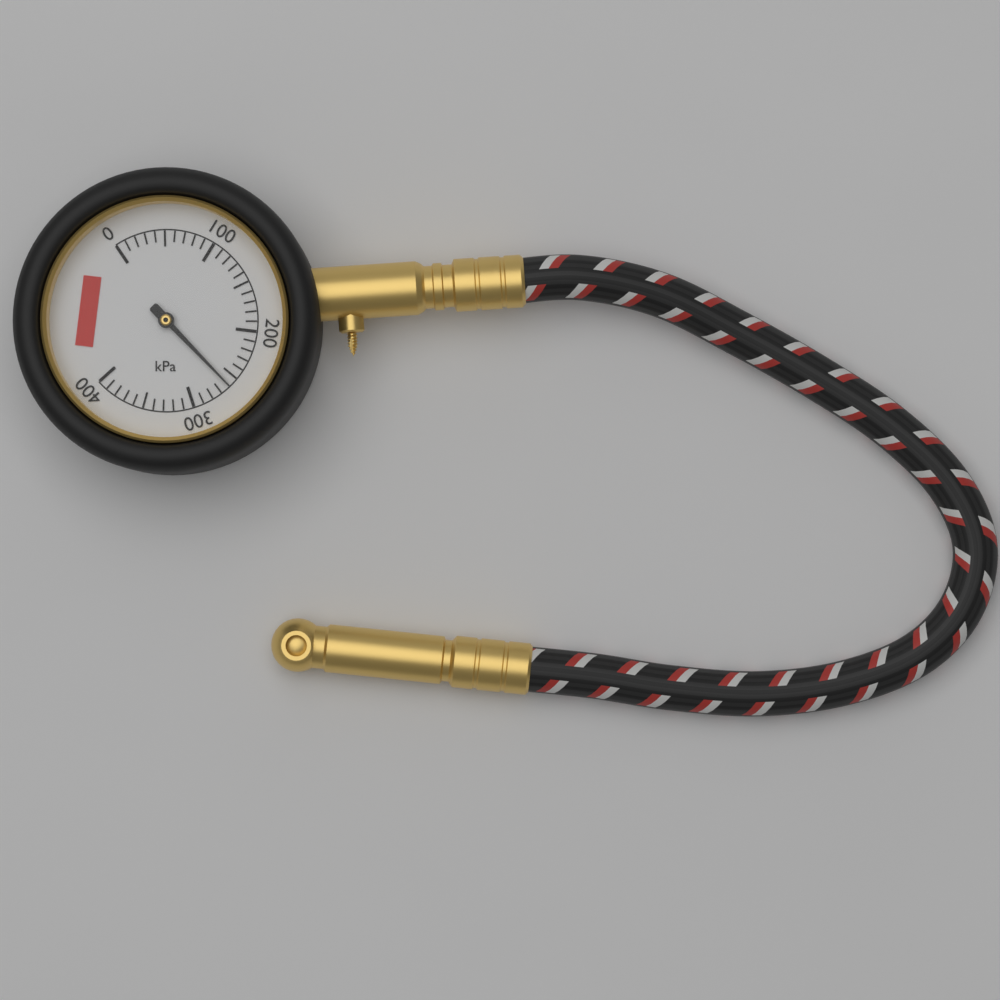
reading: 260 kPa
